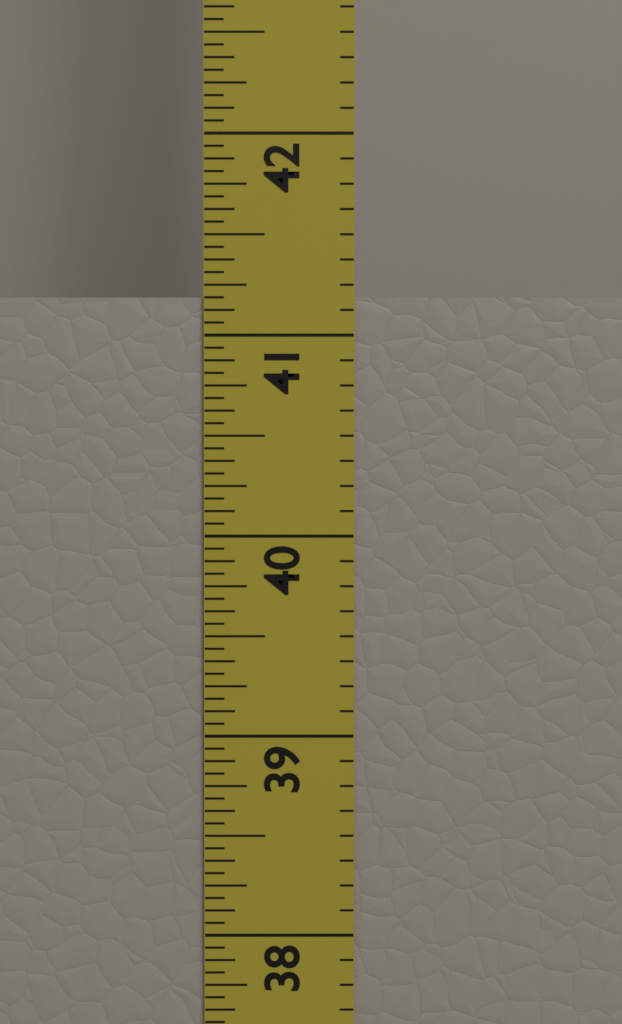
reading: 41.1875 in
